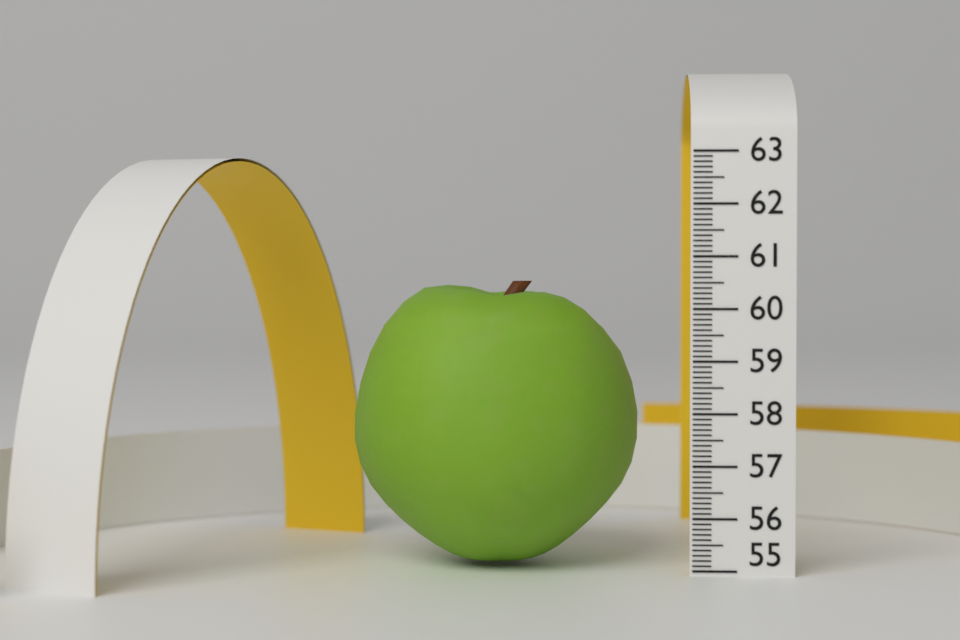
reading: 60.5 (no unit)
